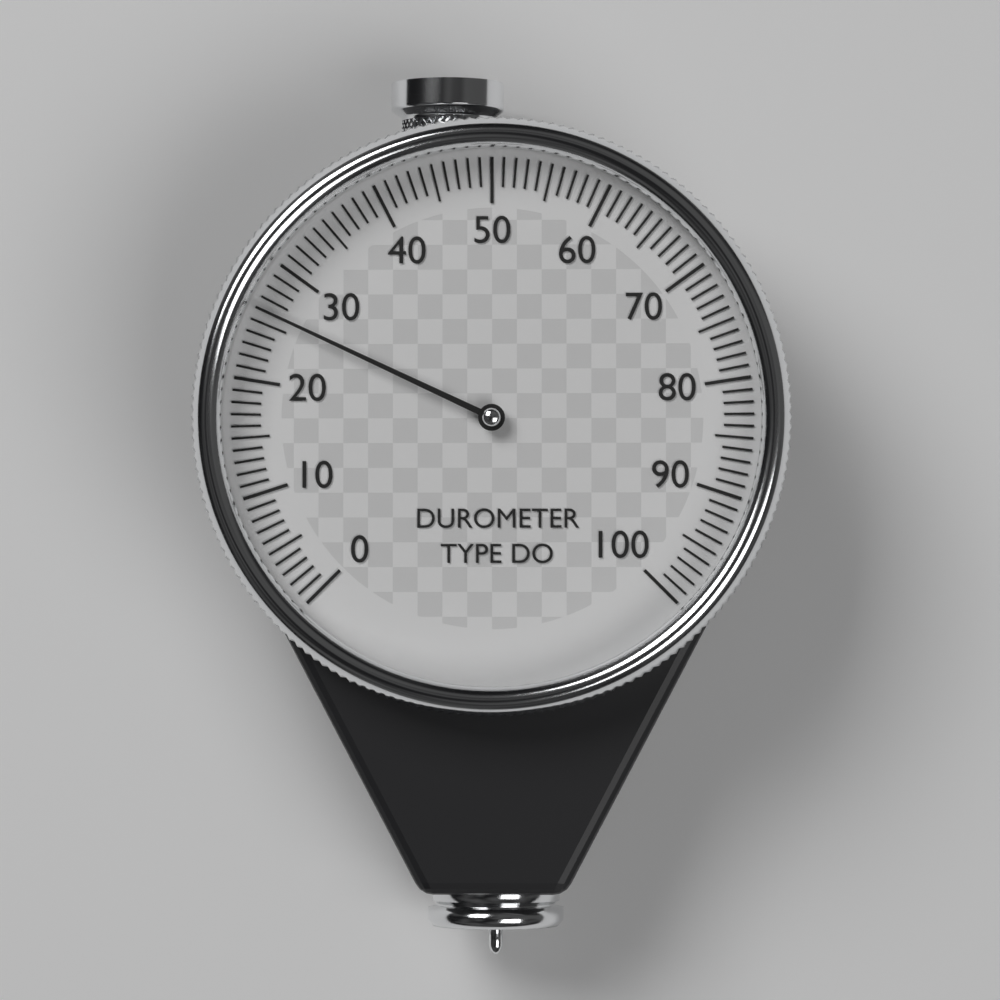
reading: 26 (no unit)
